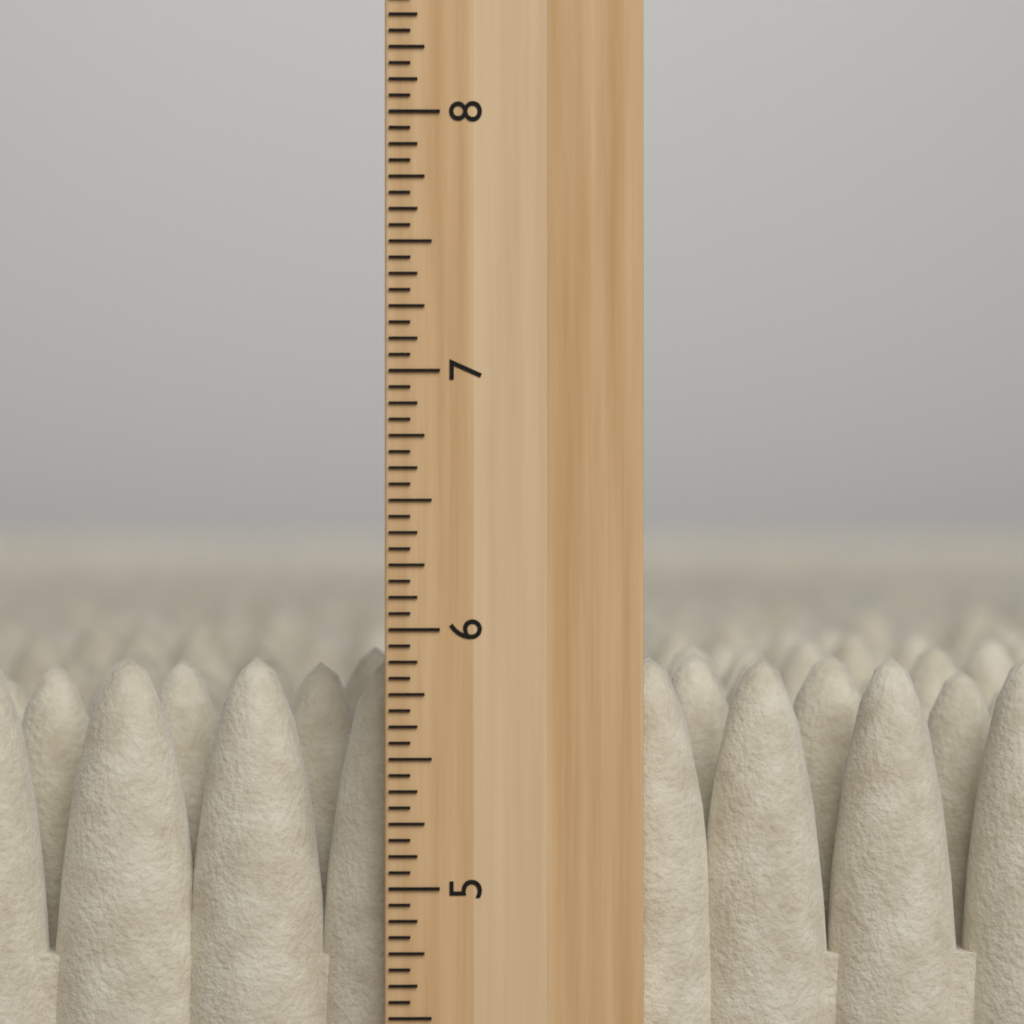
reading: 5.8750 inch
